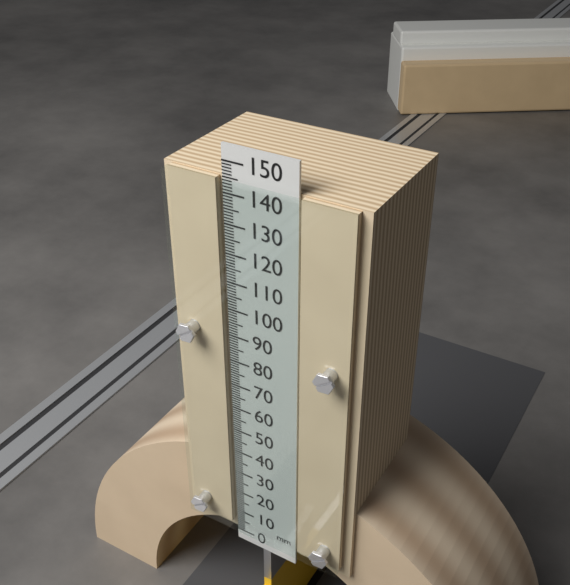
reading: 145 mm
